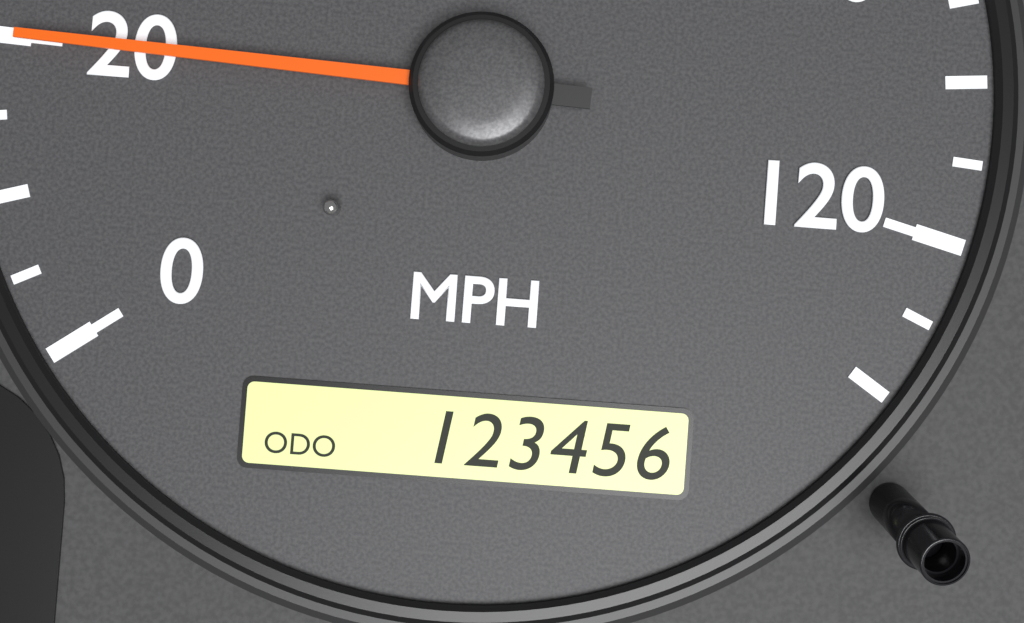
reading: 20 MPH
